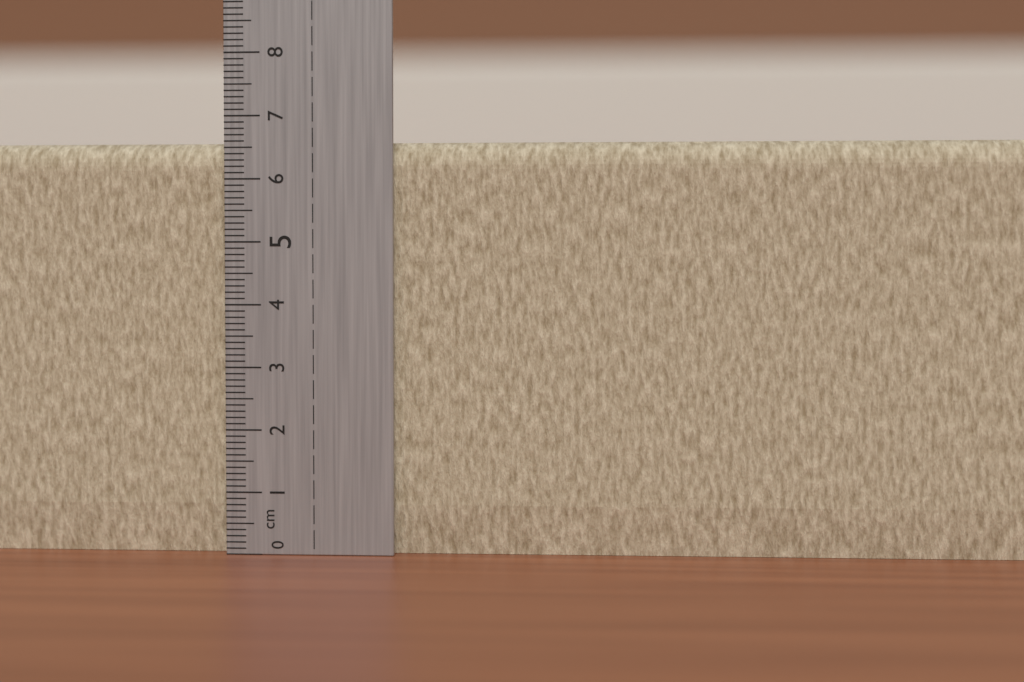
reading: 6.6 cm
